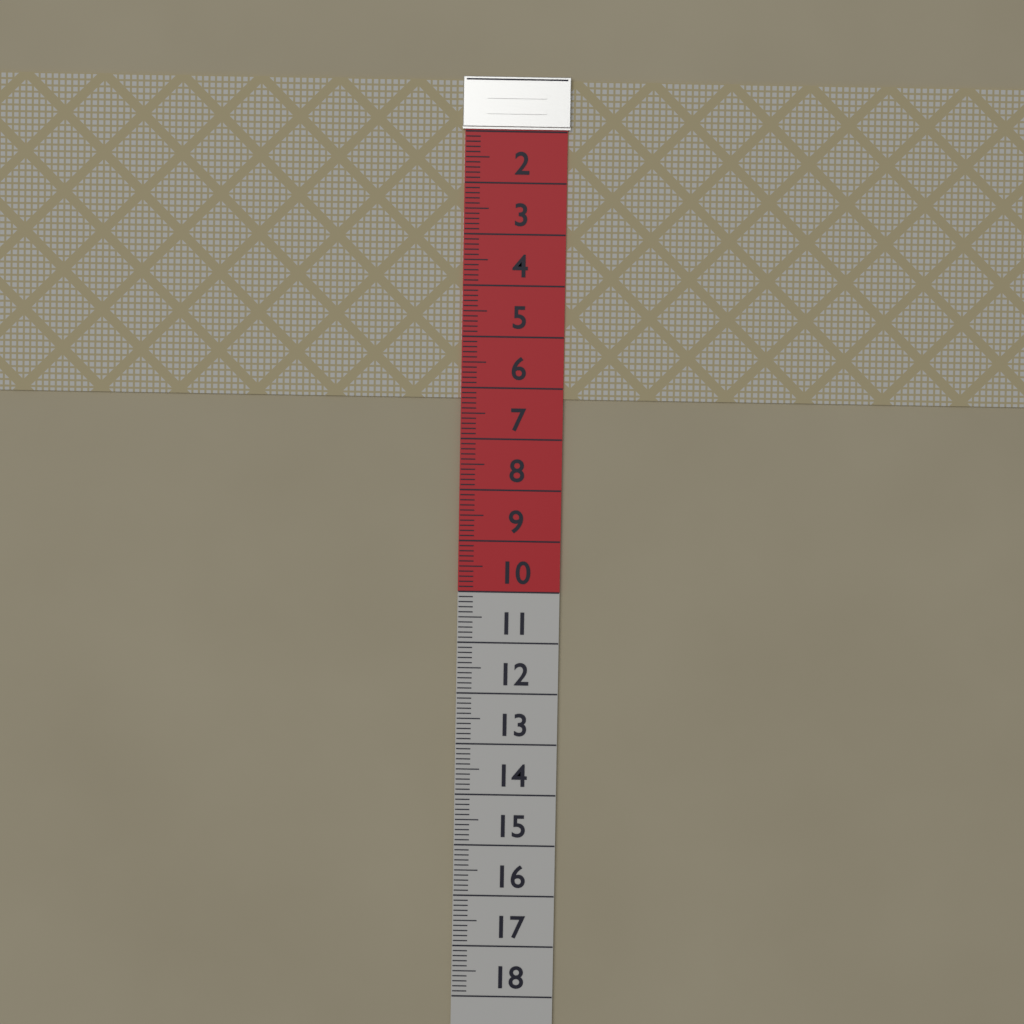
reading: 6.2 (no unit)
